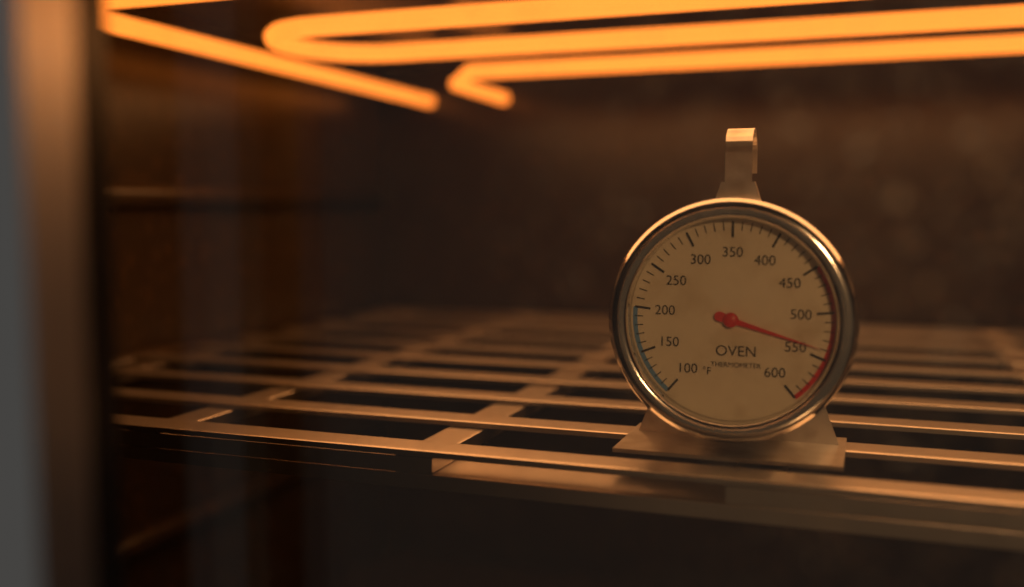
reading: 540 °F
